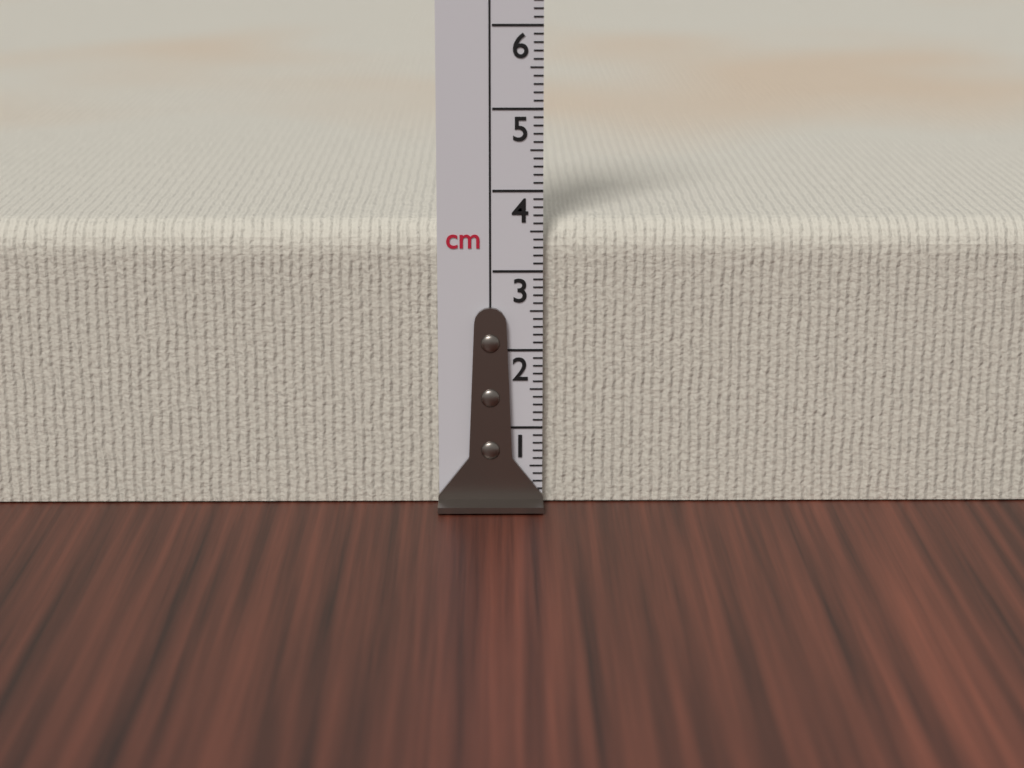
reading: 3.6 cm
